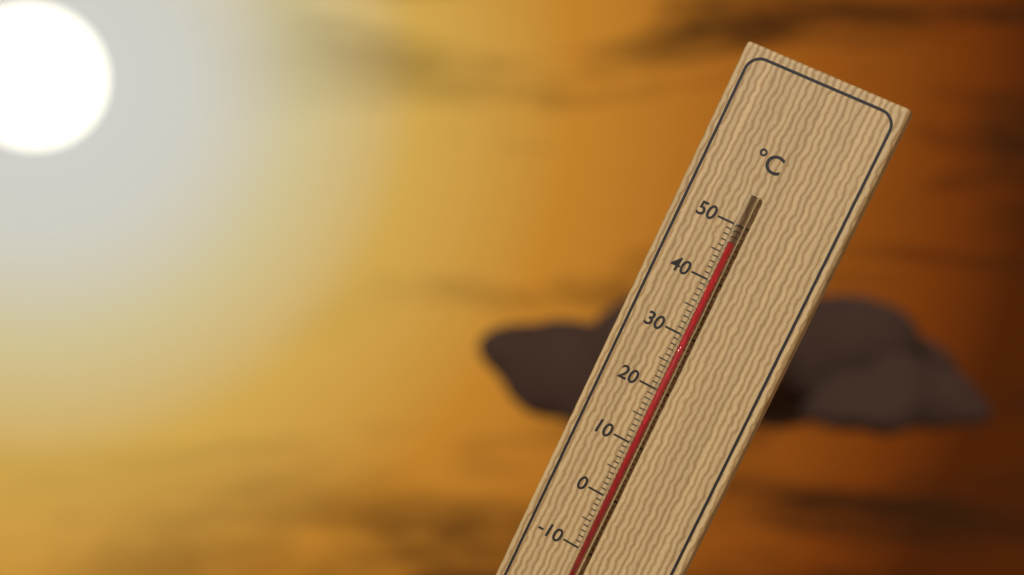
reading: 47 °C
